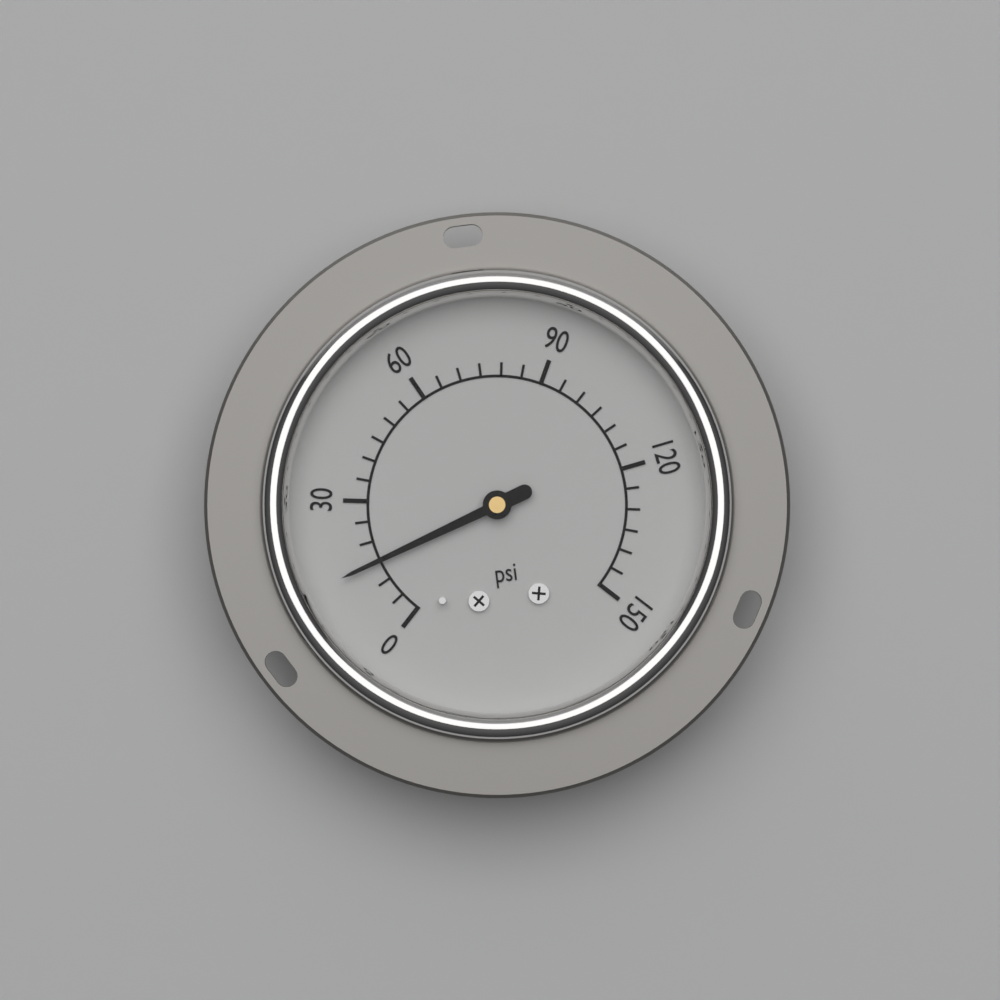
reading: 15 psi
